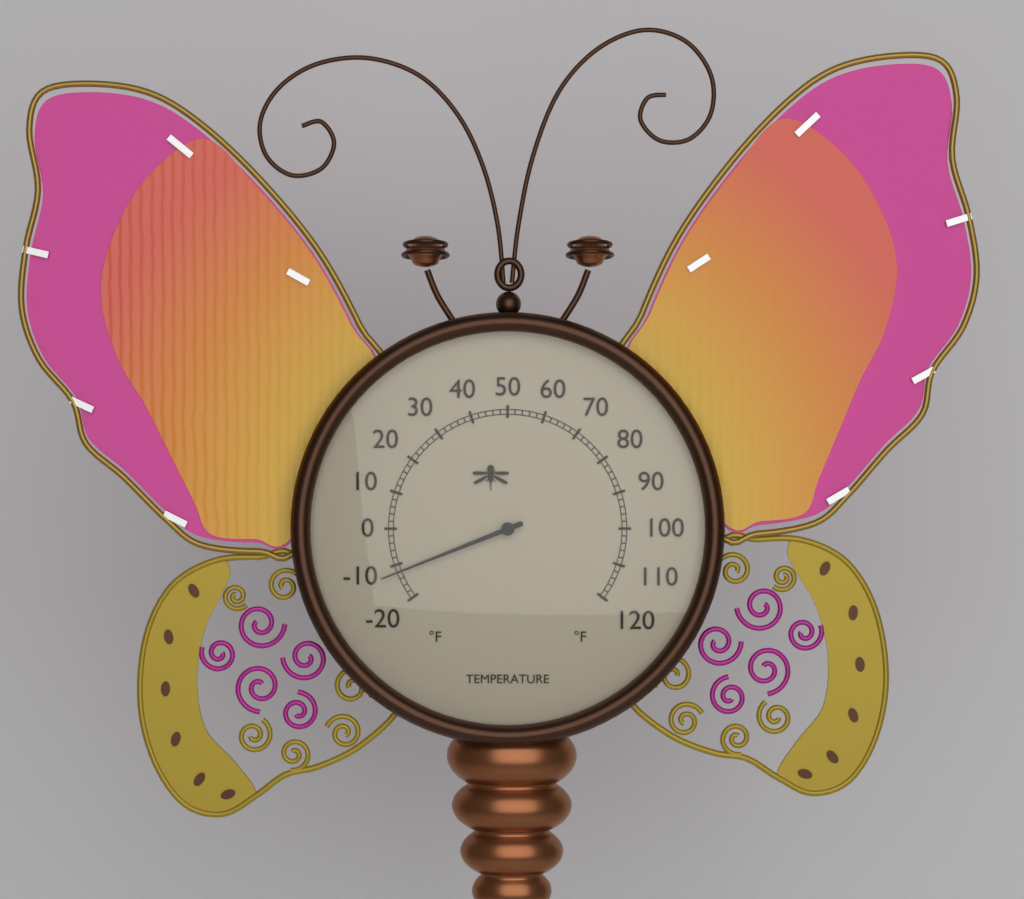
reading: -12 °F
